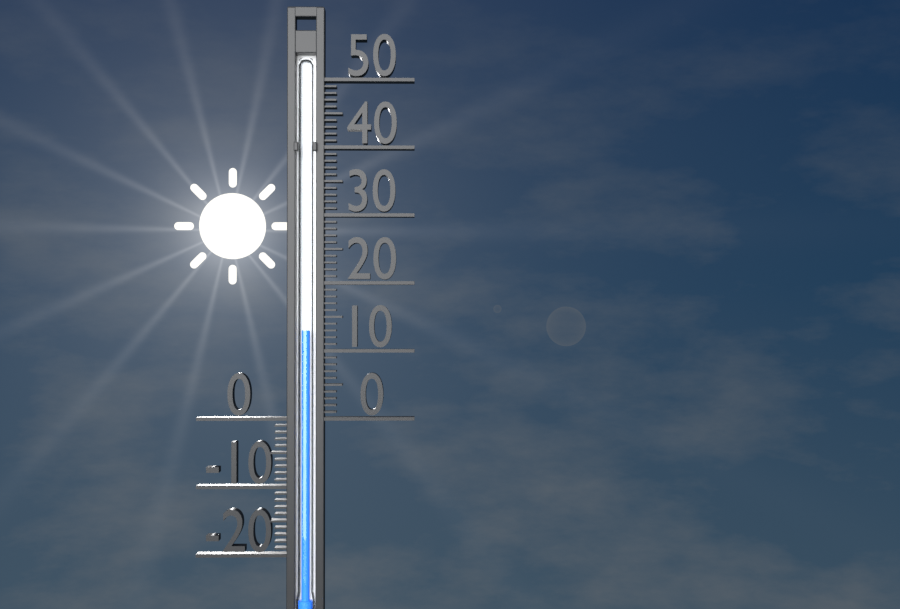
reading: 13 (no unit)
